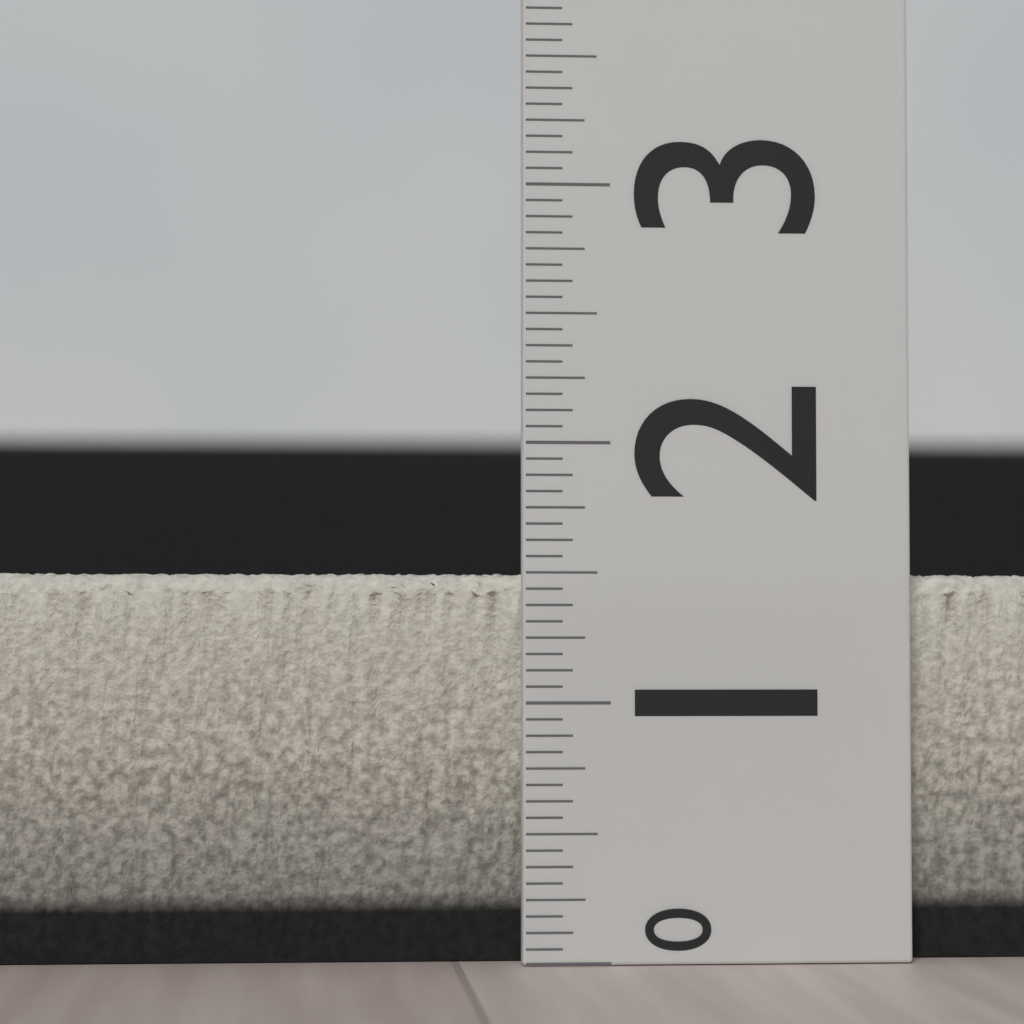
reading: 1.5000 (no unit)
